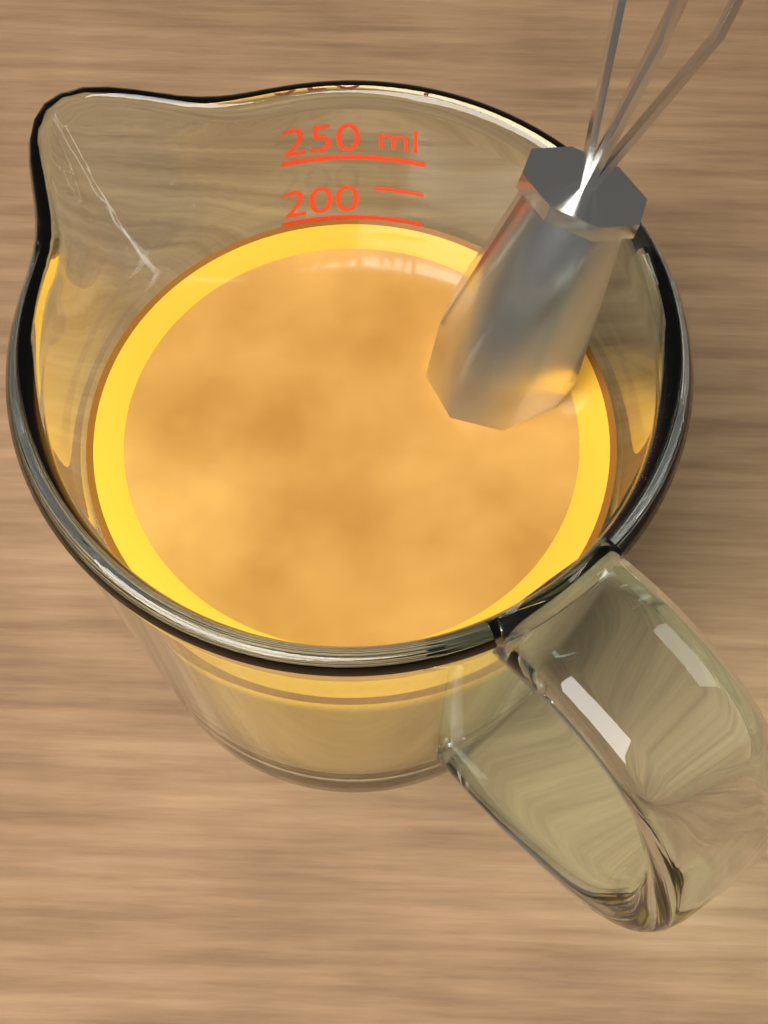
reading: 200 ml
